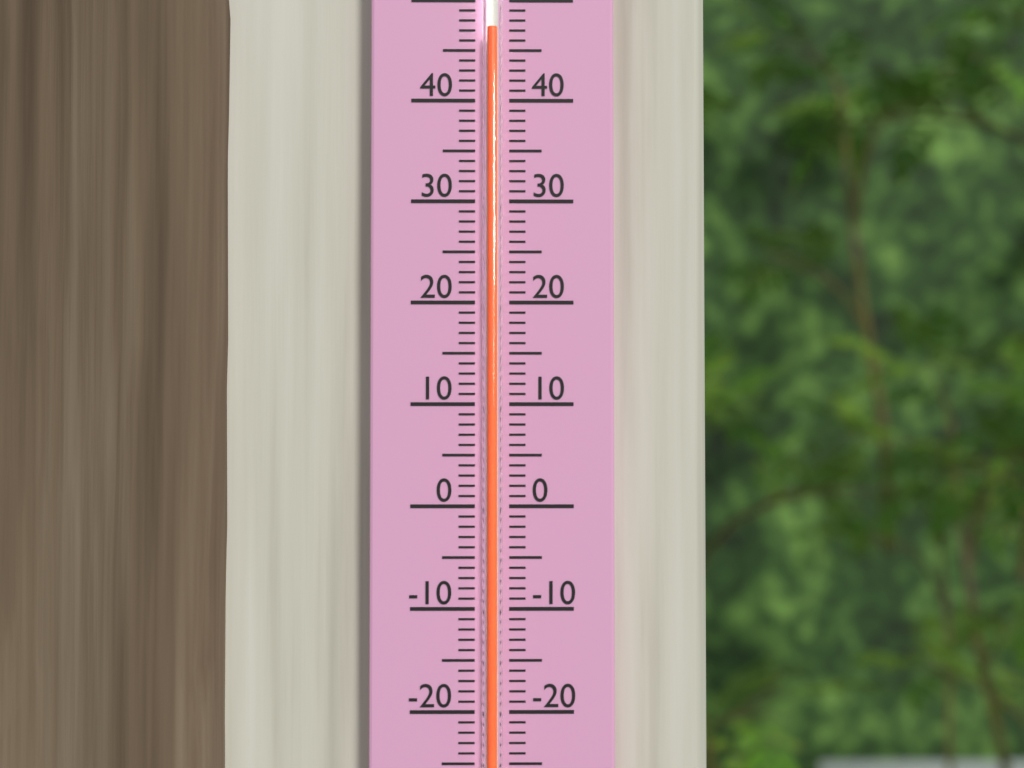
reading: 47 (no unit)
